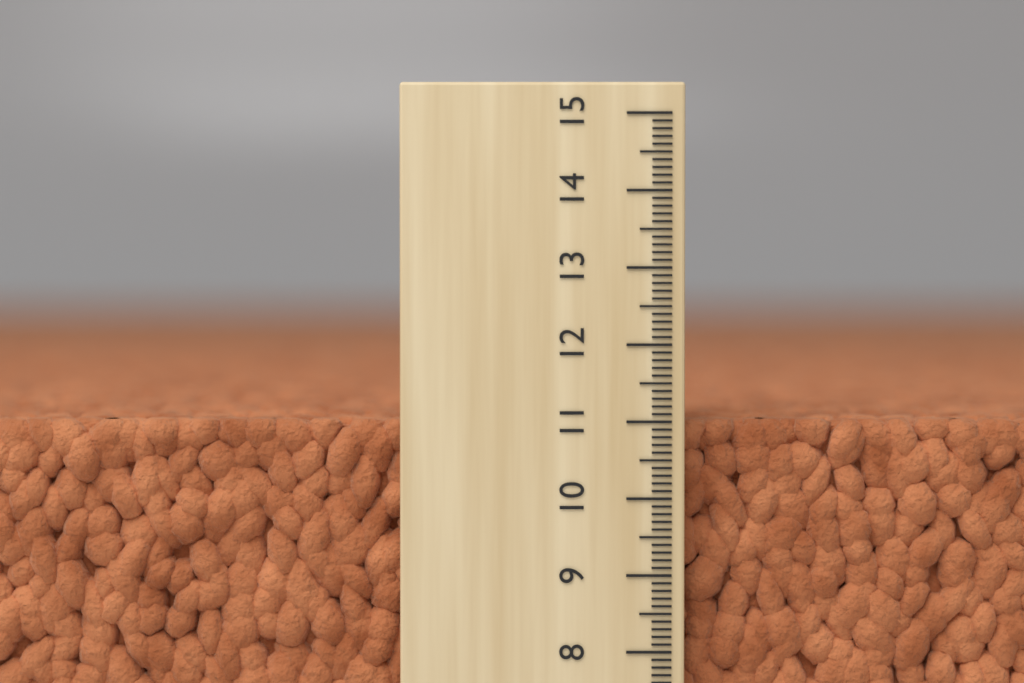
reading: 11.0 (no unit)
